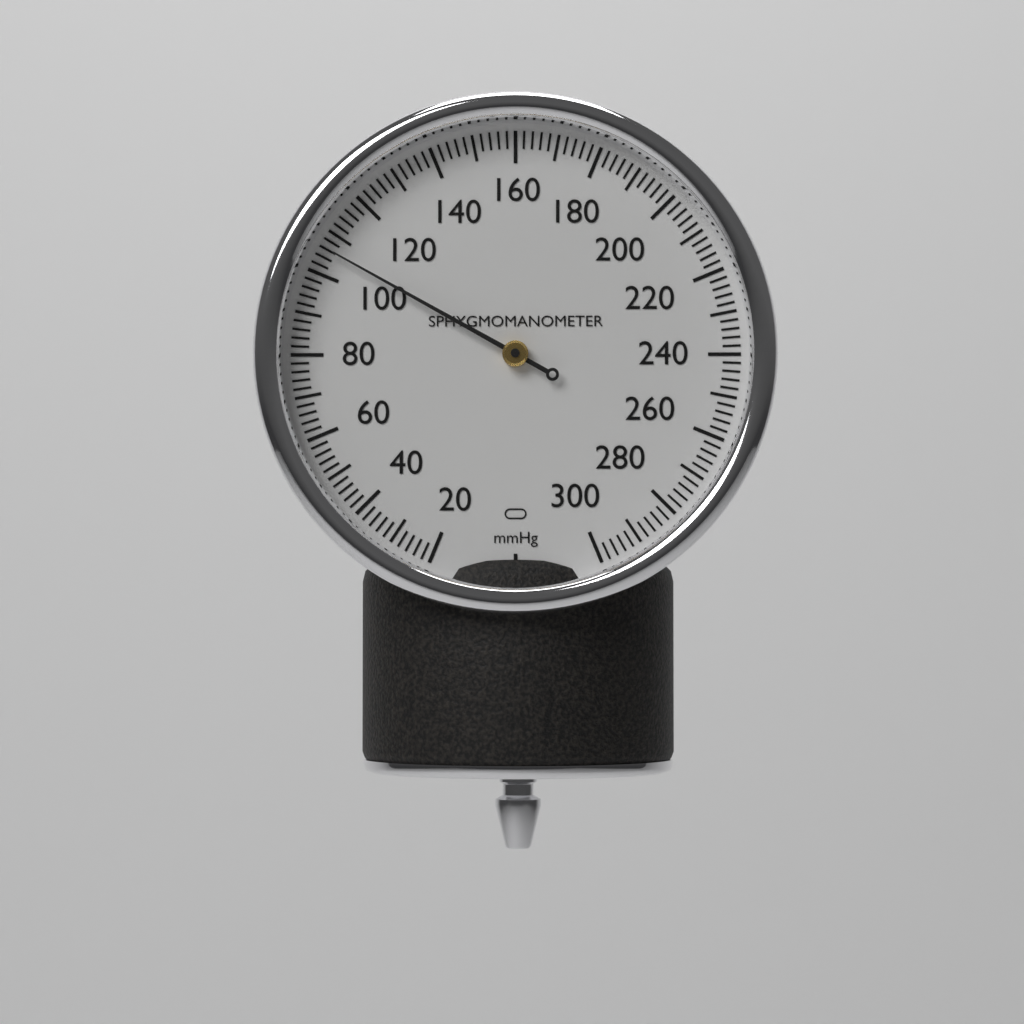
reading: 106 mmHg
